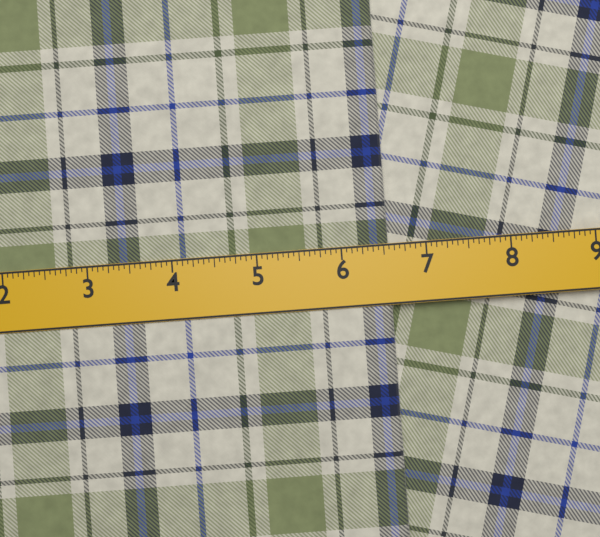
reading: 6.5625 in
